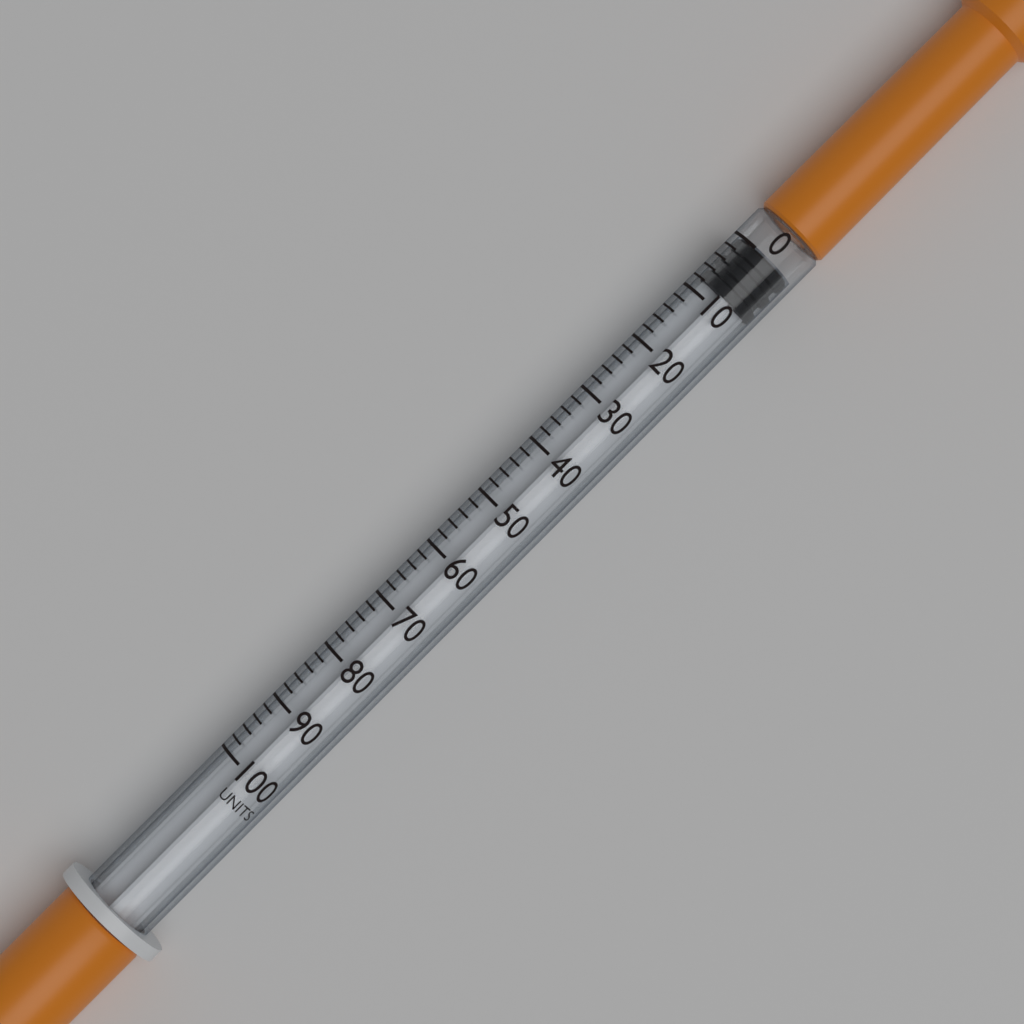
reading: 0 units
